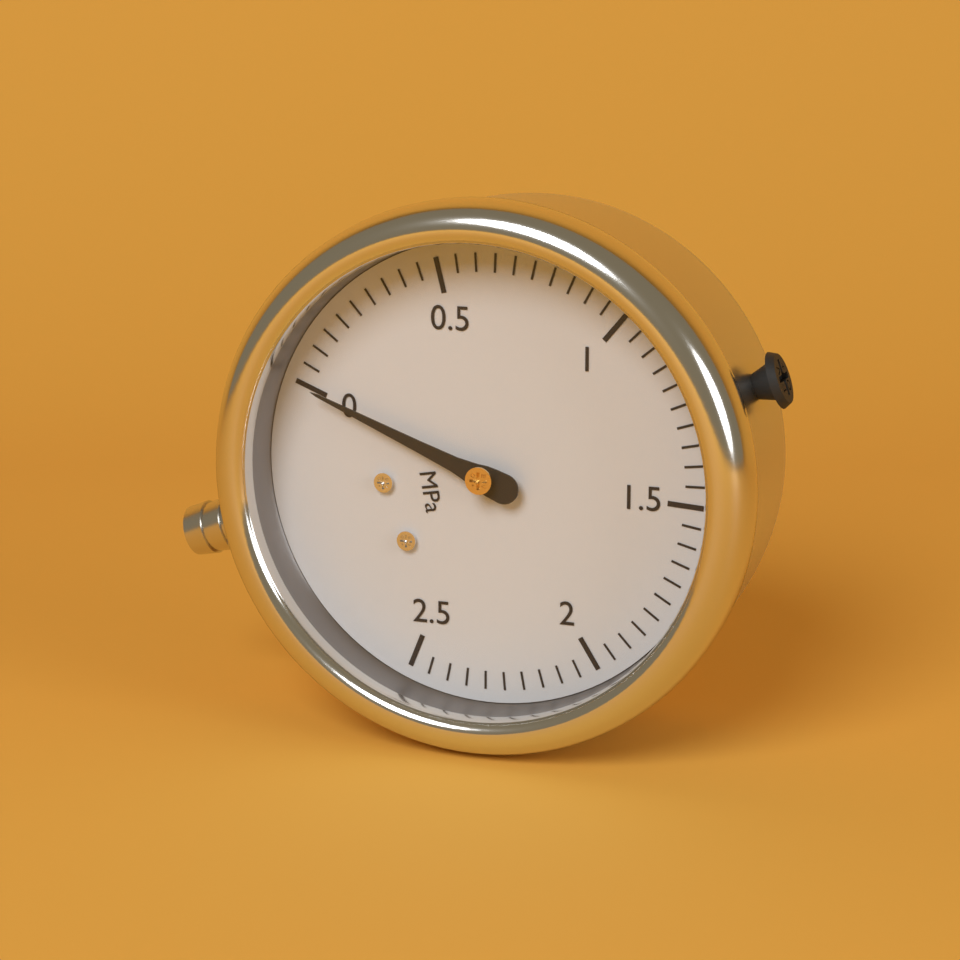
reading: 0.00 MPa
